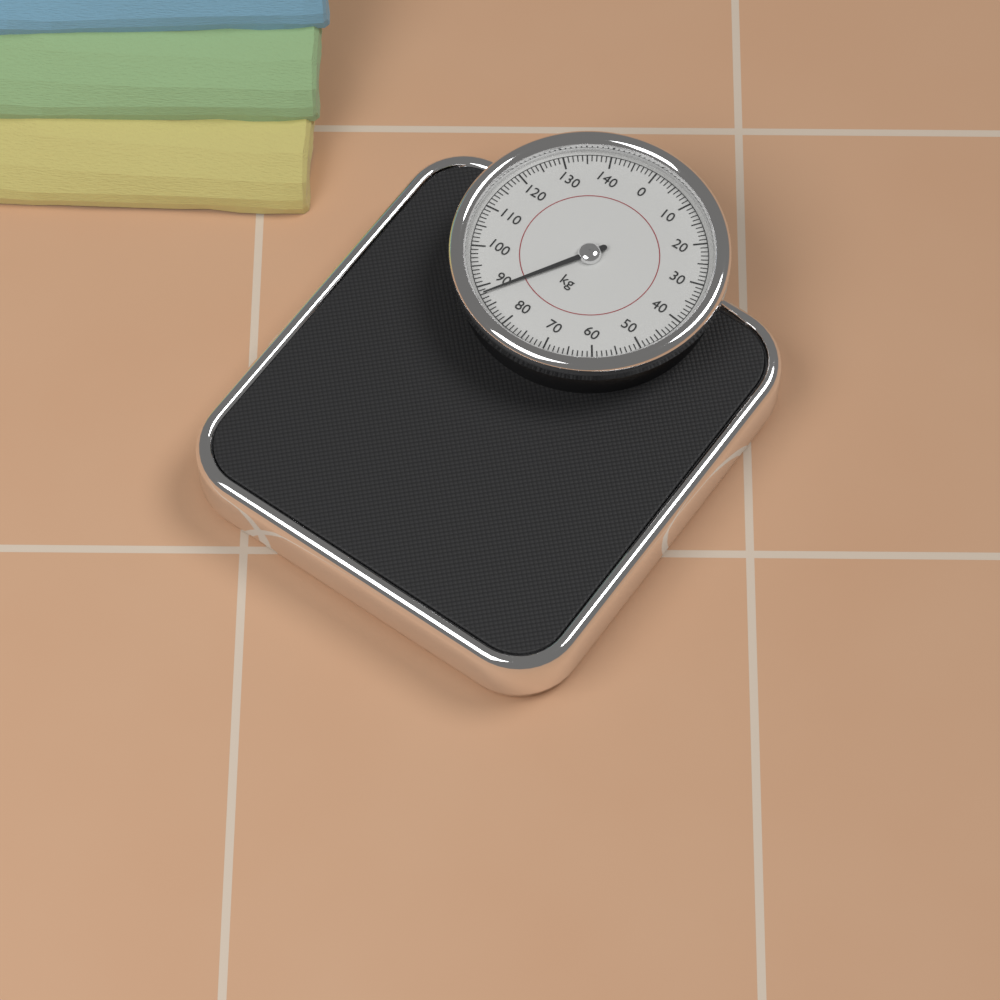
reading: 88 kg
